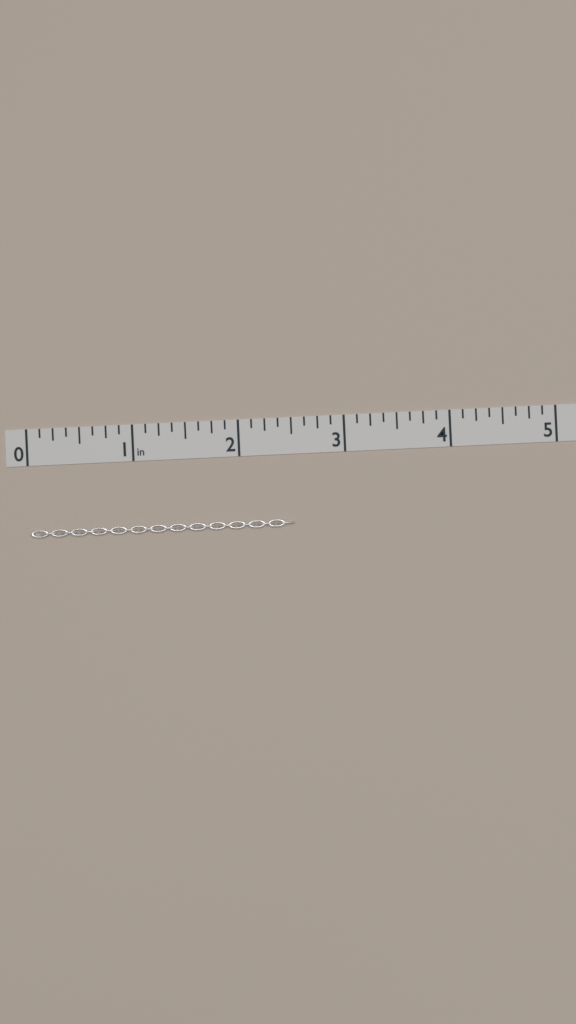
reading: 2.500 in
